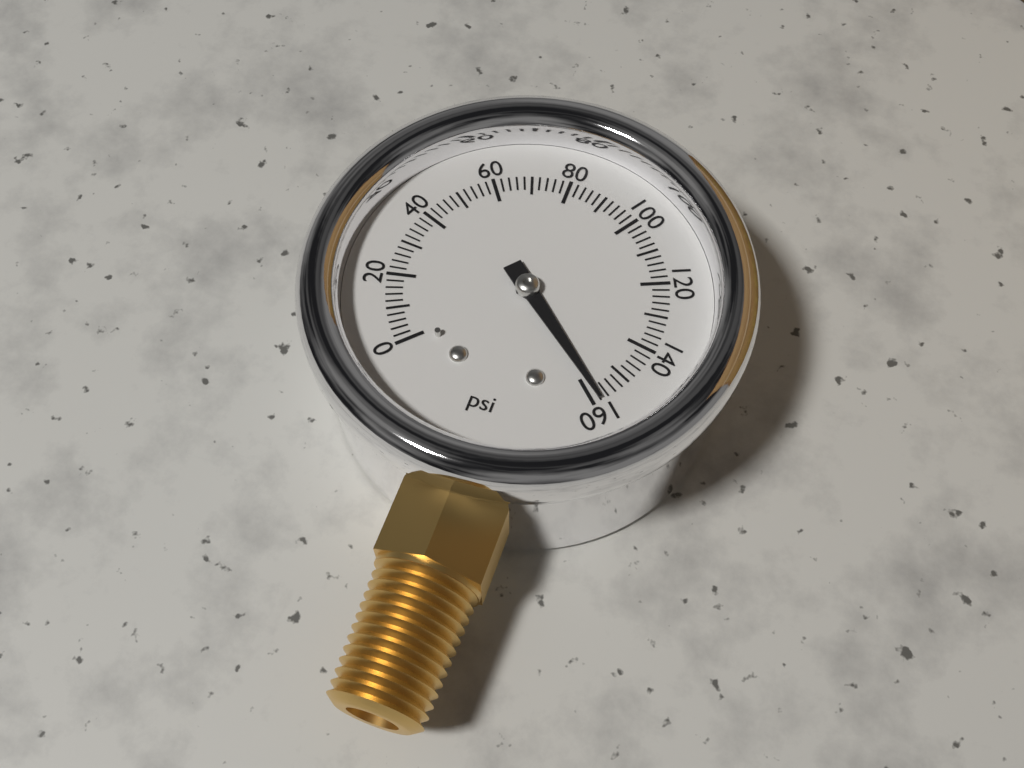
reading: 158 psi
